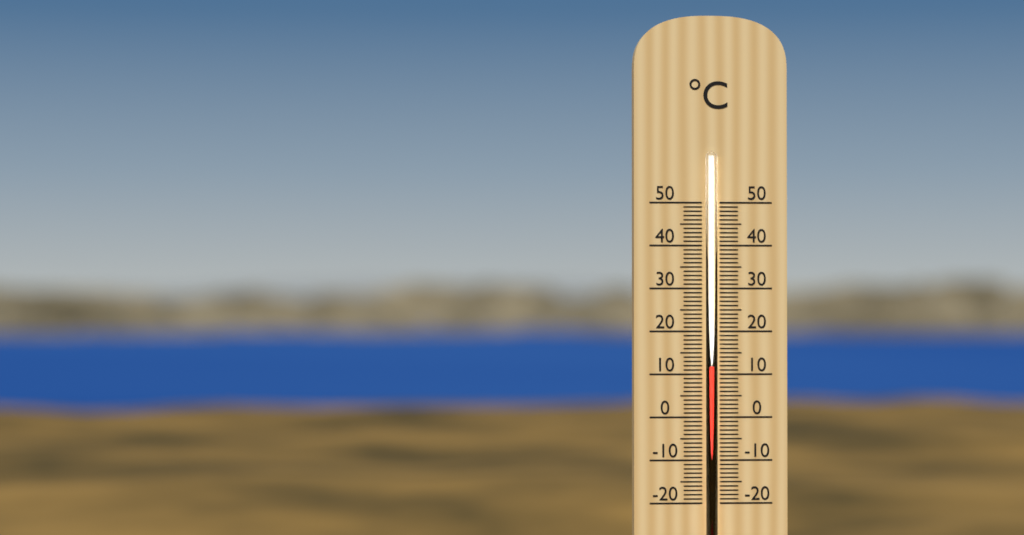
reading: 12 °C
